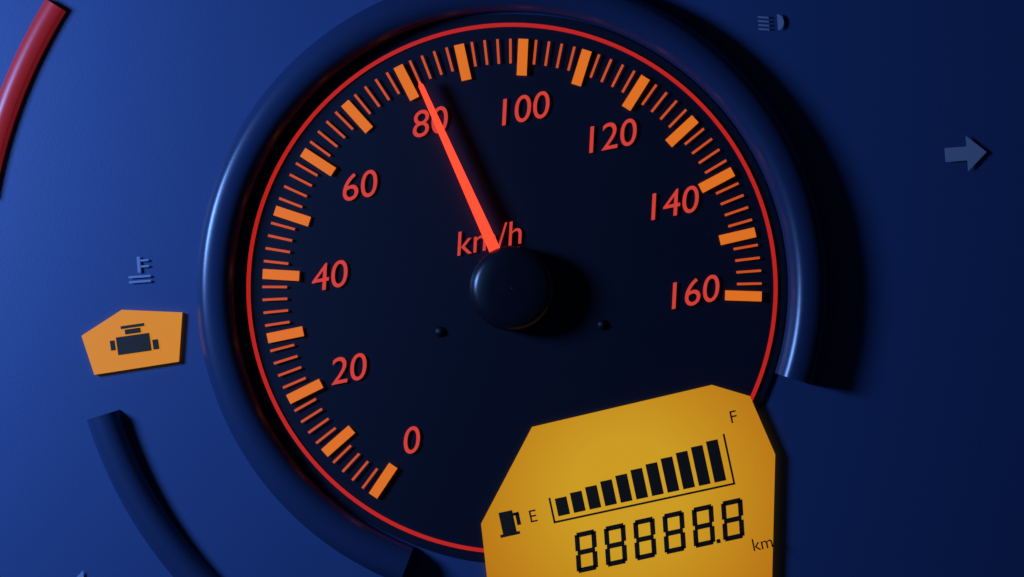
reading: 82 km/h
